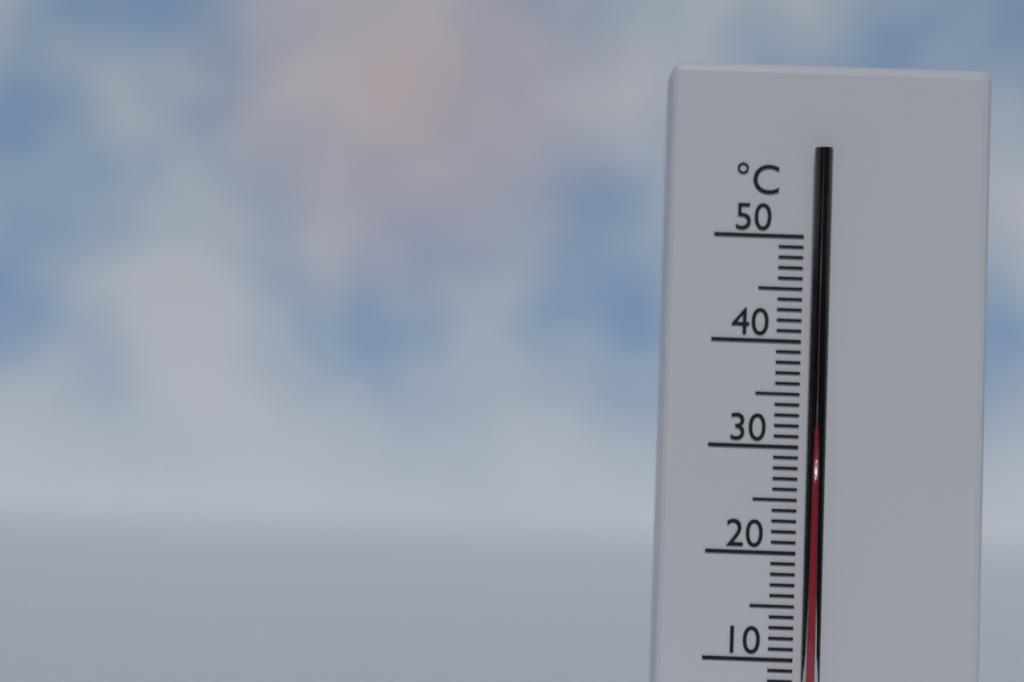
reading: 31 °C
